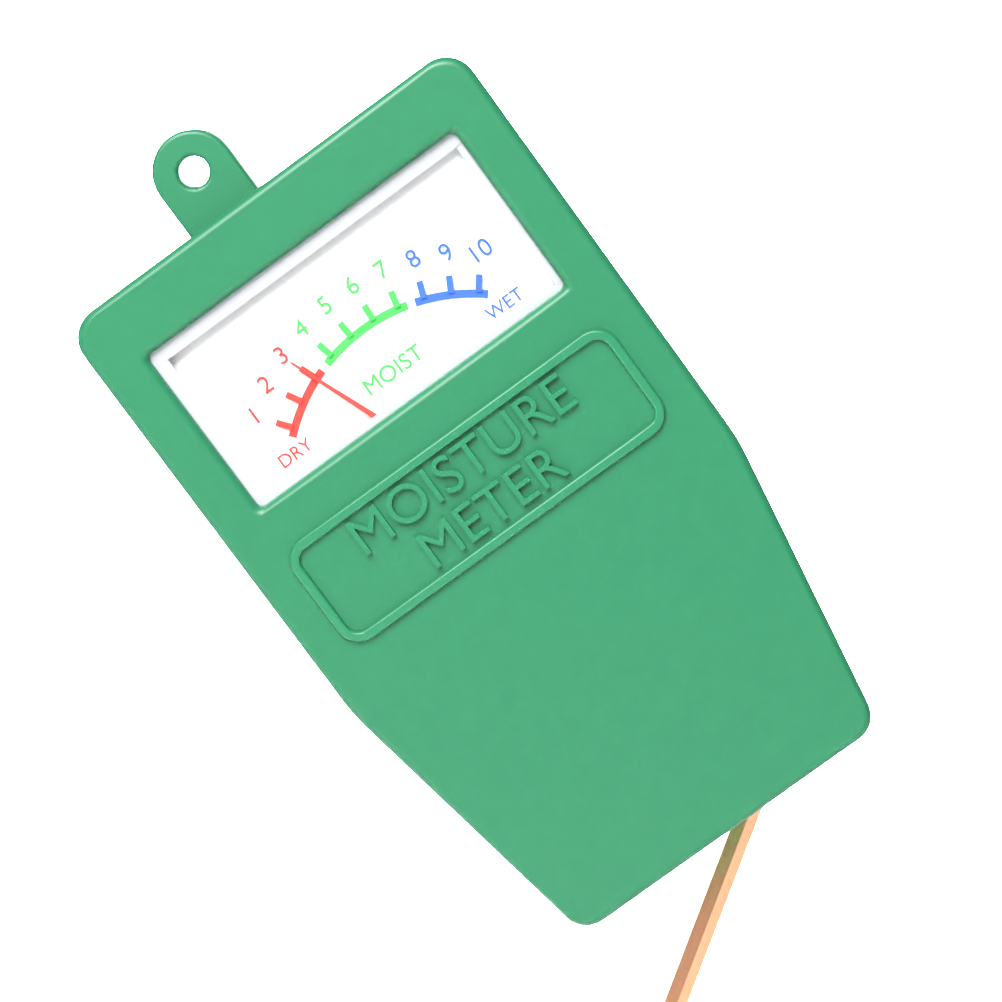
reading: 3 (no unit)
